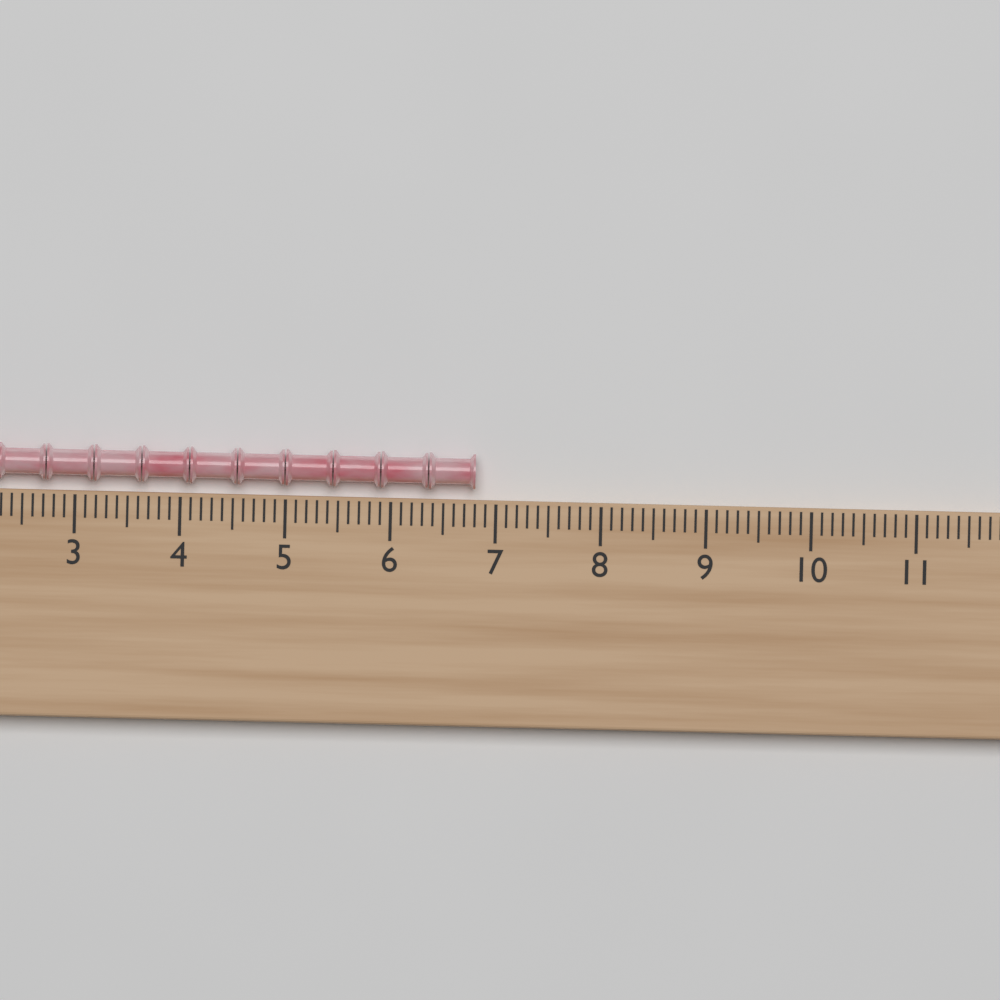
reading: 6.8 (no unit)
